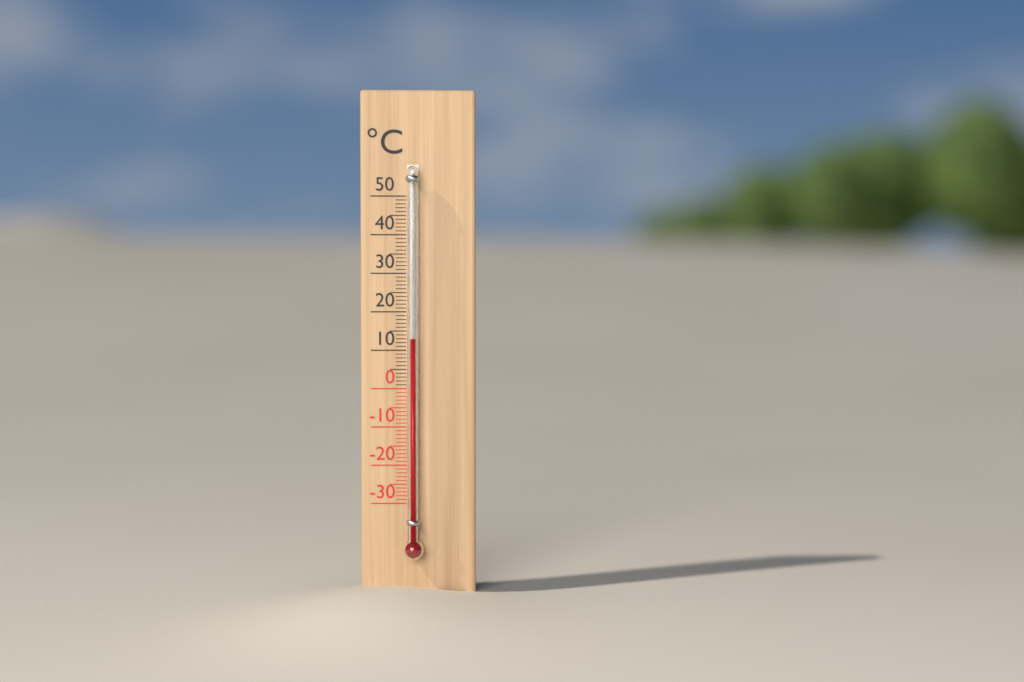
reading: 13 °C
